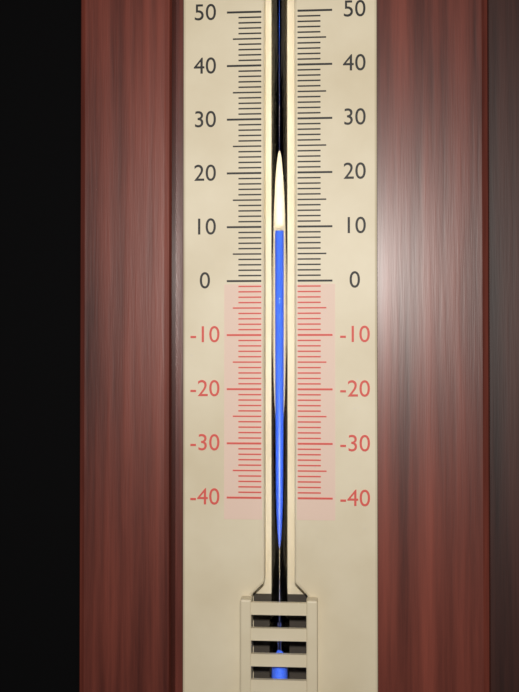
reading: 9 (no unit)
